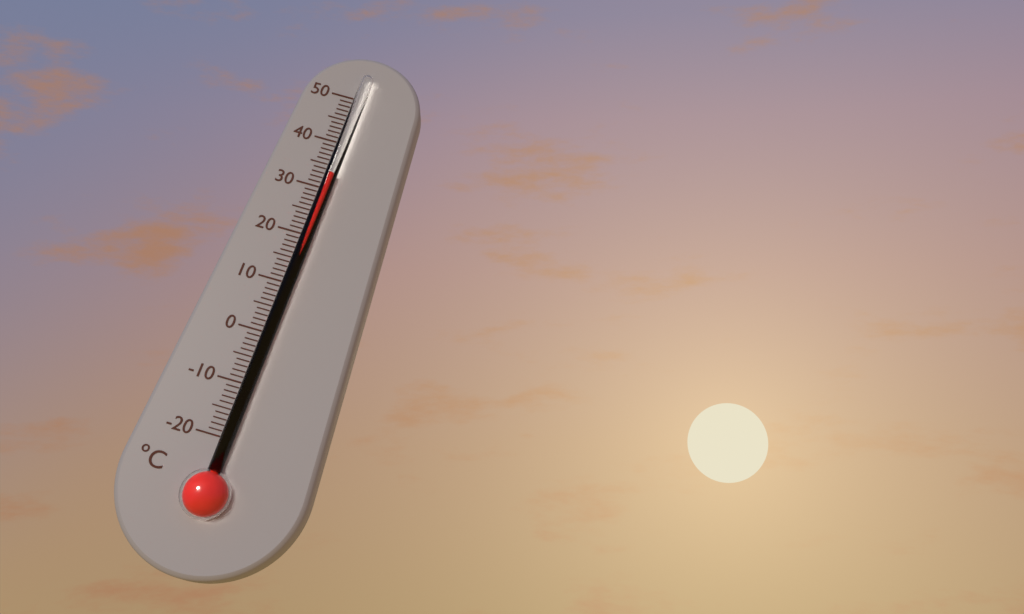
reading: 33 °C
